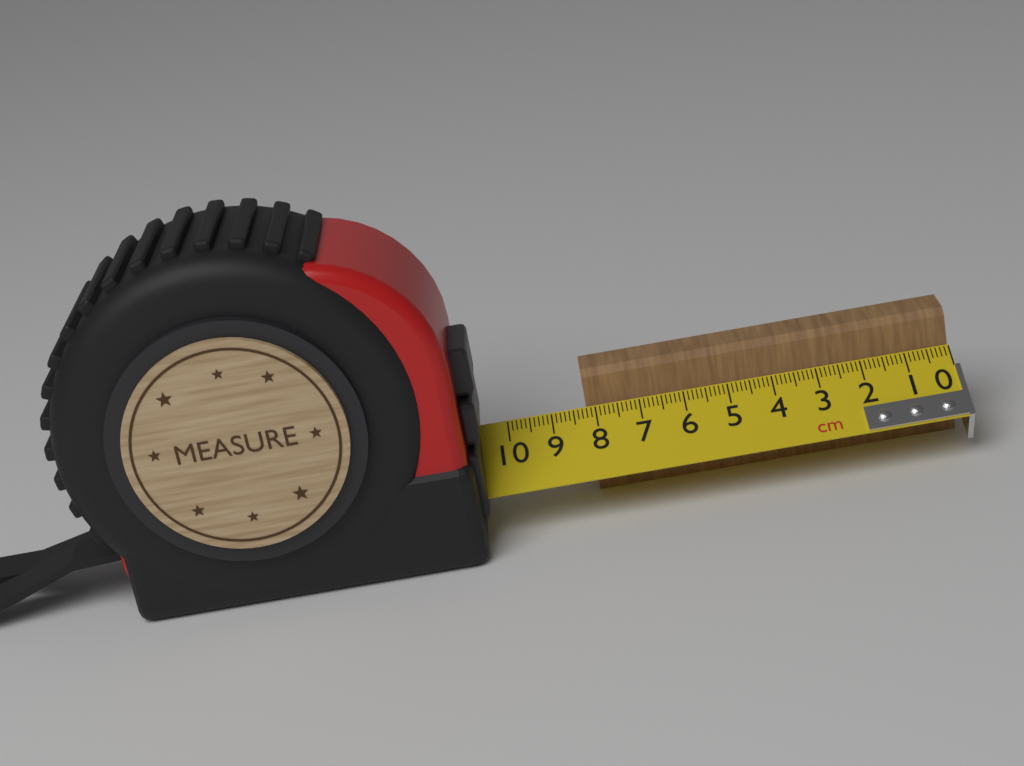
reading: 8.2 cm
